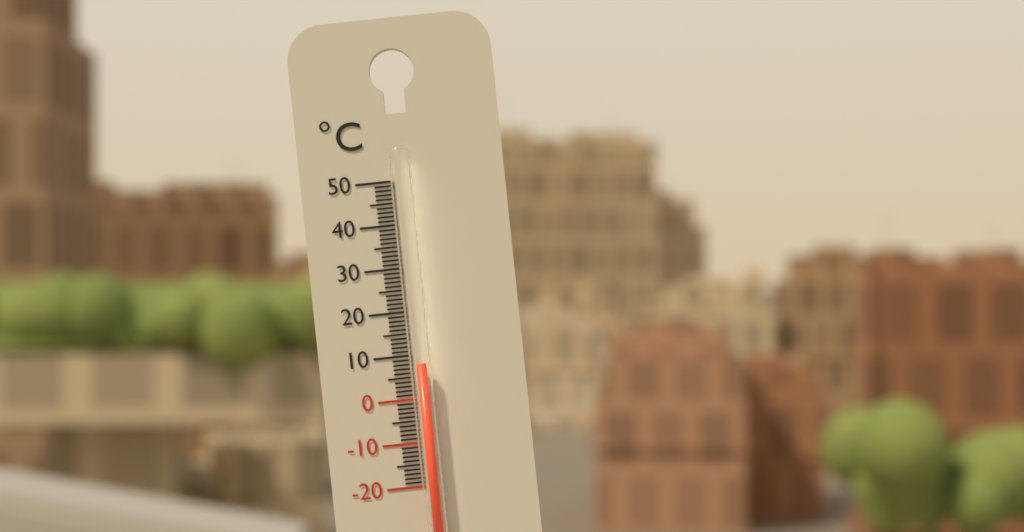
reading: 8 °C
